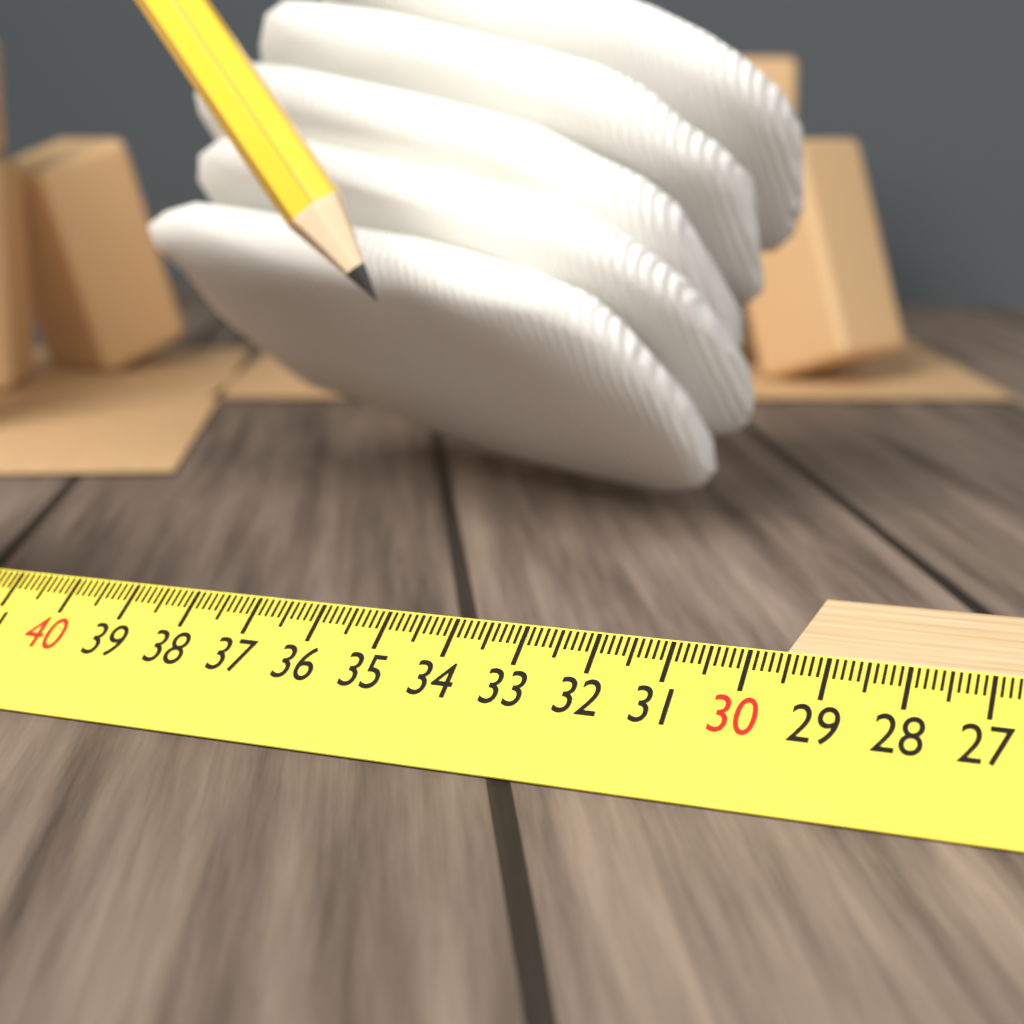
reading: 29.6 cm
